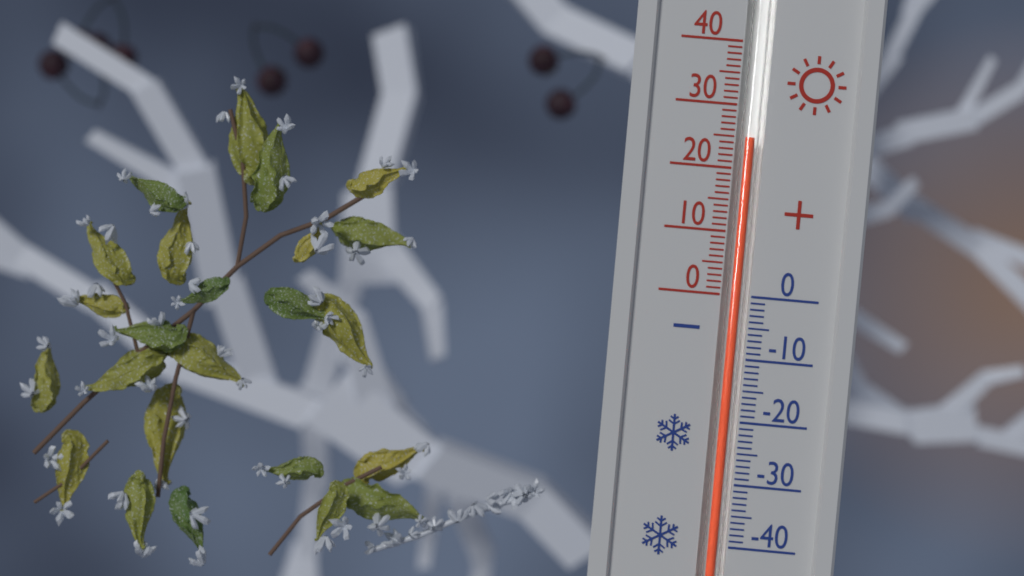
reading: 25 (no unit)
